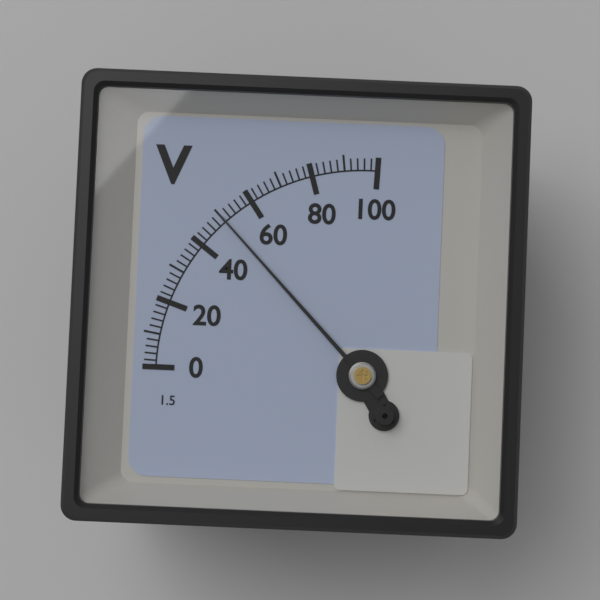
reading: 50 V
